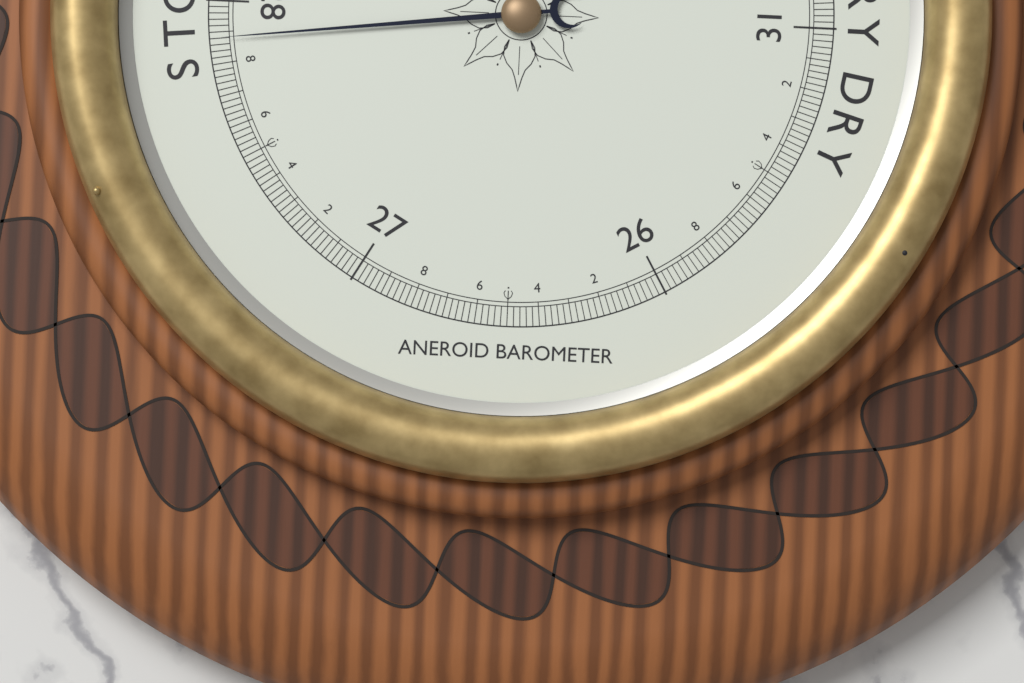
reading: 27.88 inHg
